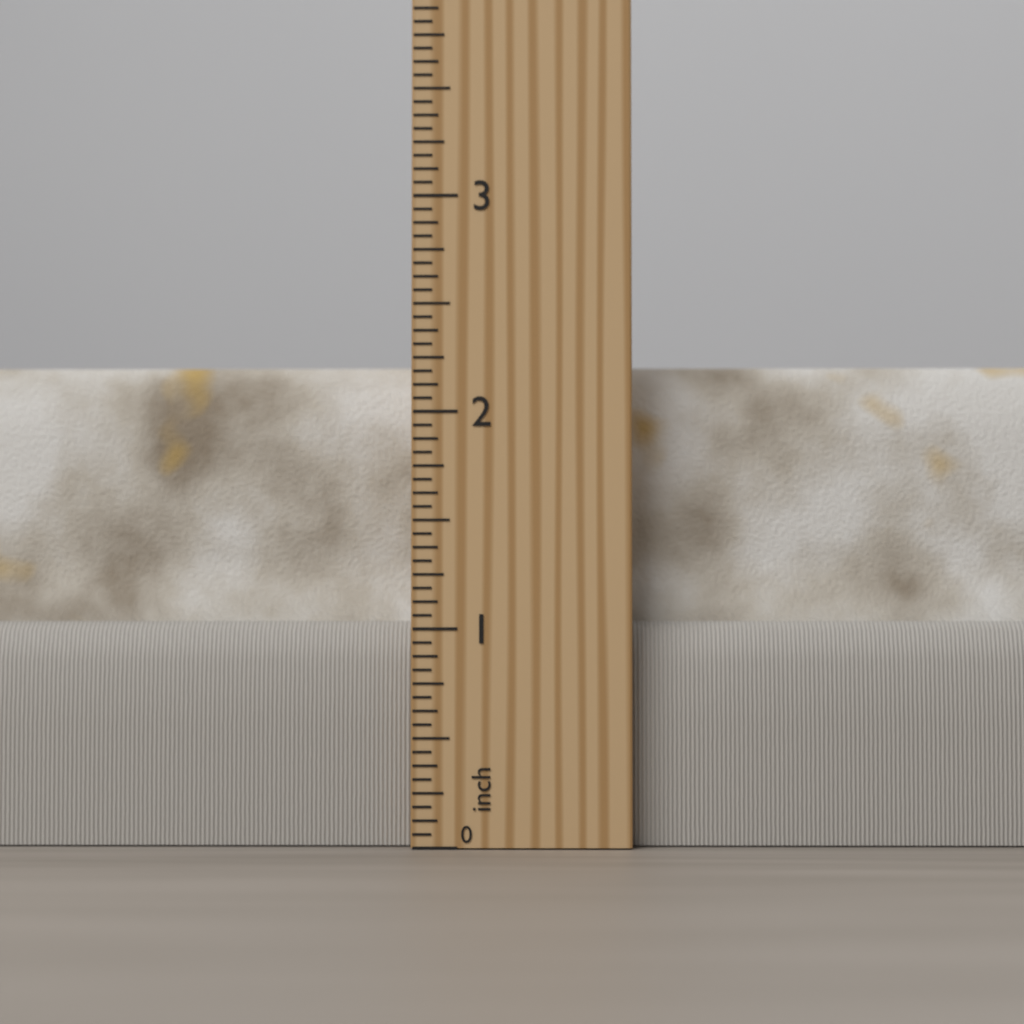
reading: 2.2500 inch
